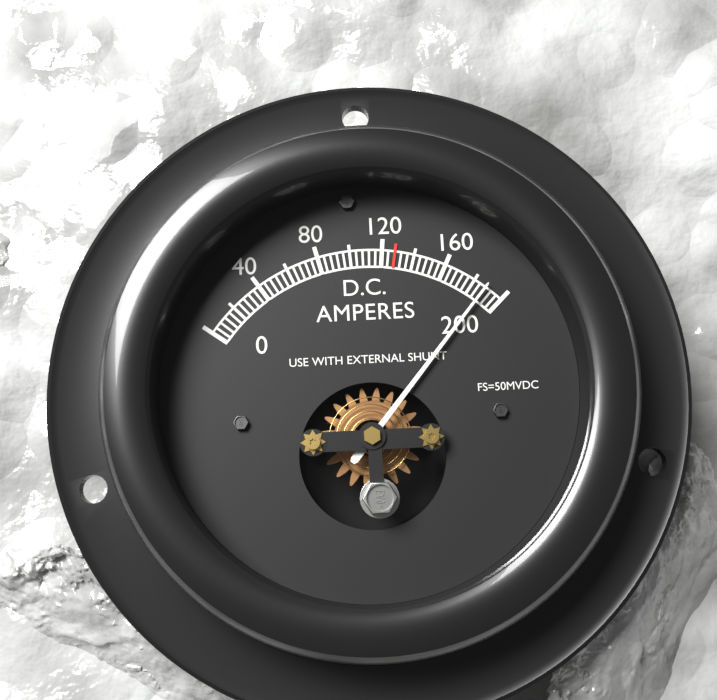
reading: 188 A
